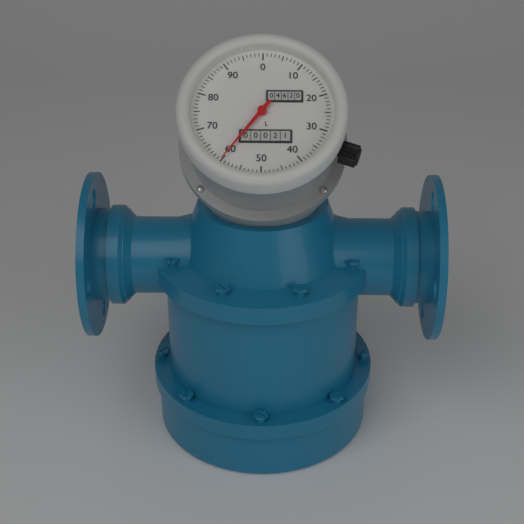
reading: 60 L
